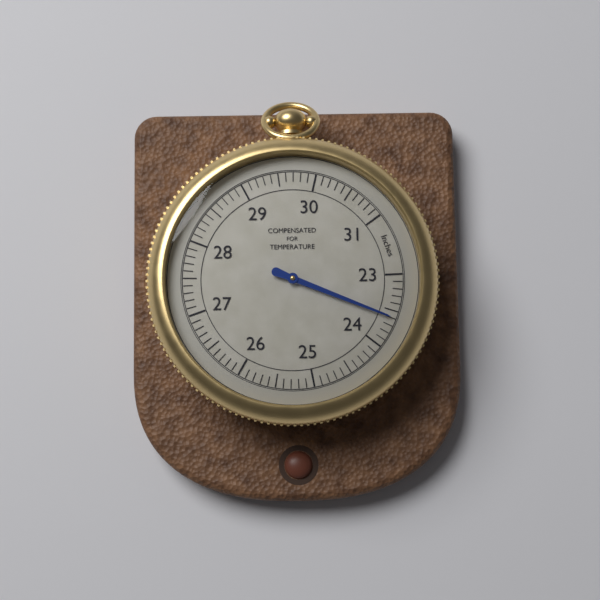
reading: 23.6 inches
